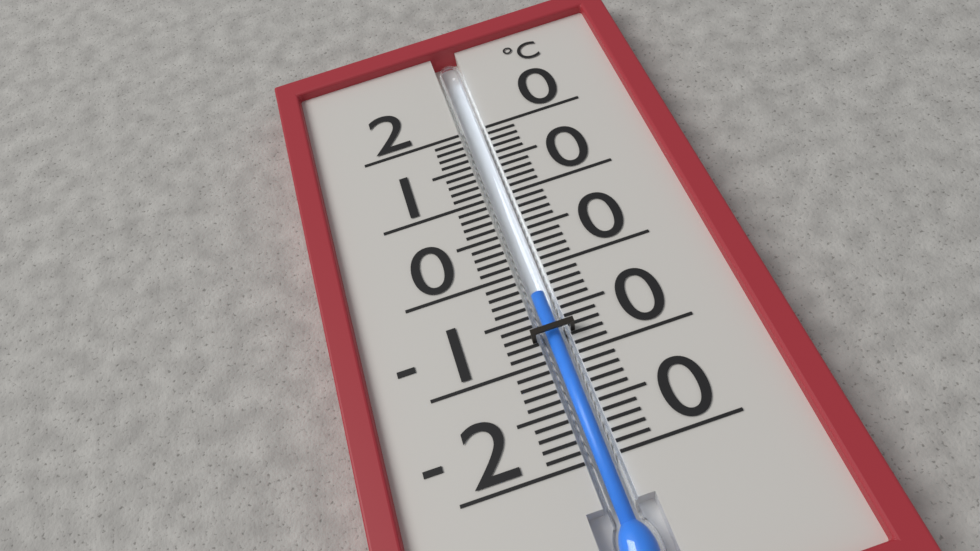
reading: -3 °C
